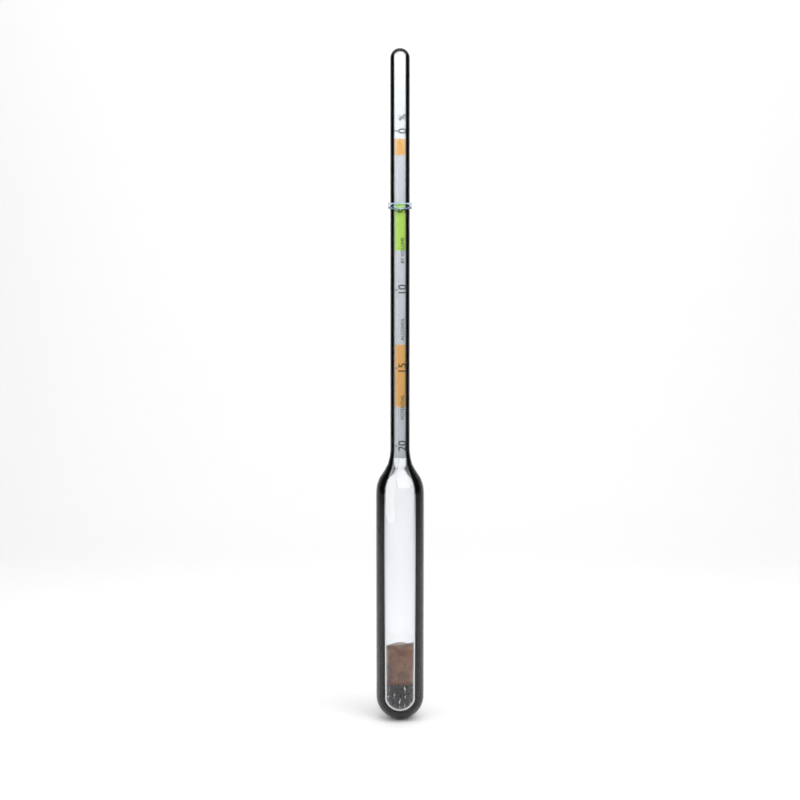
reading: 4.5 %
